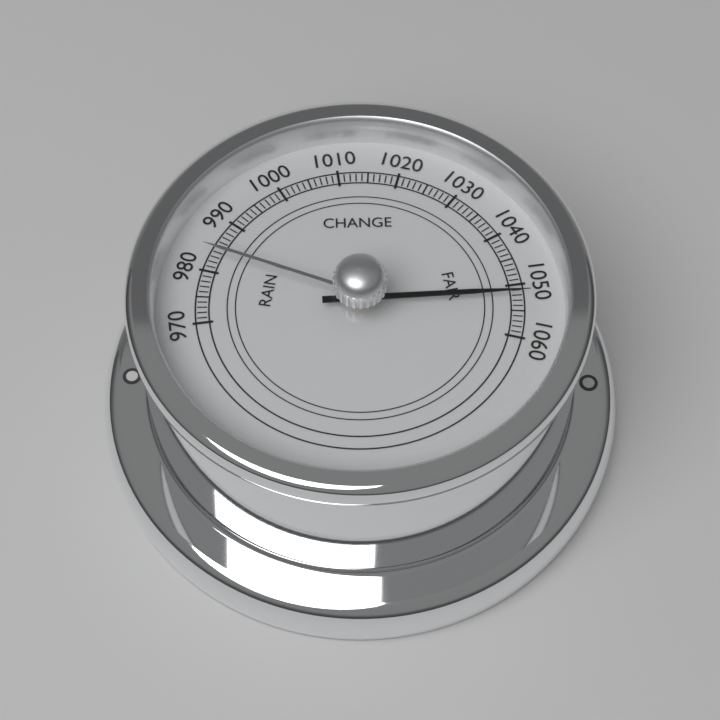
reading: 1052 (no unit)
